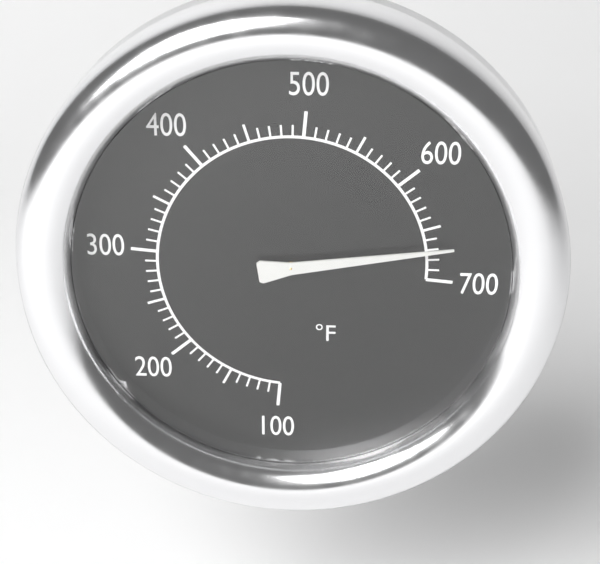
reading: 670 °F
